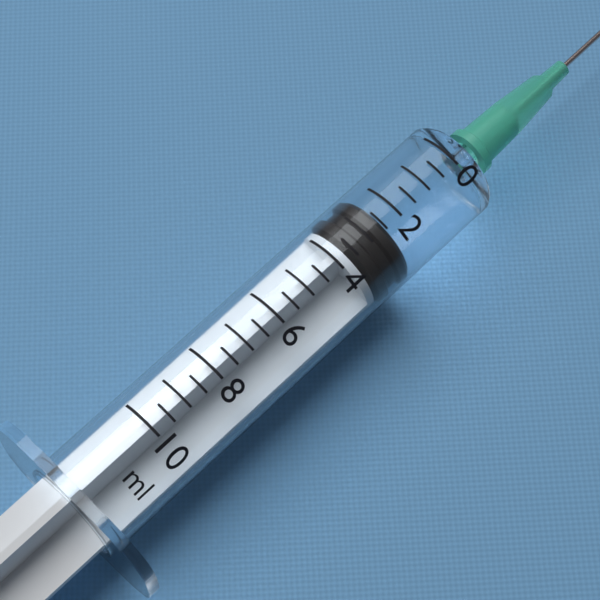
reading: 2.5 ml
